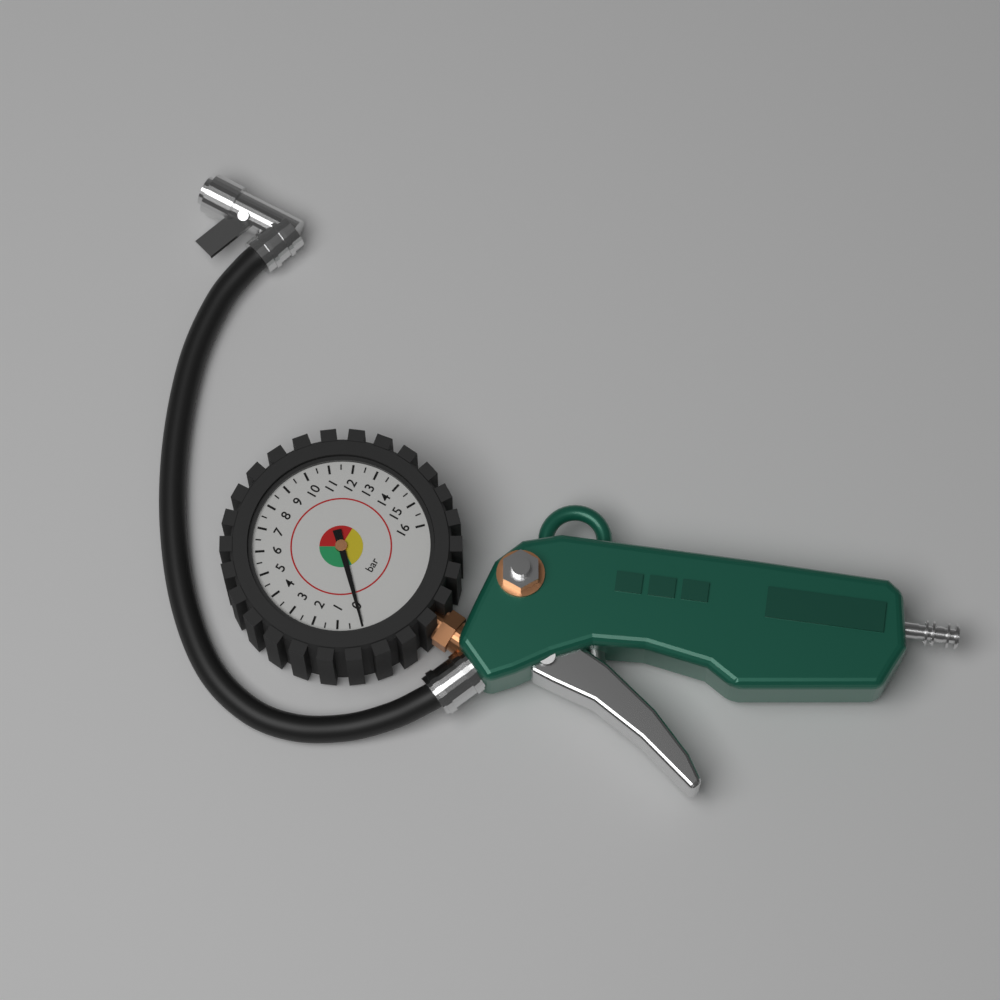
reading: 0.0 bar
